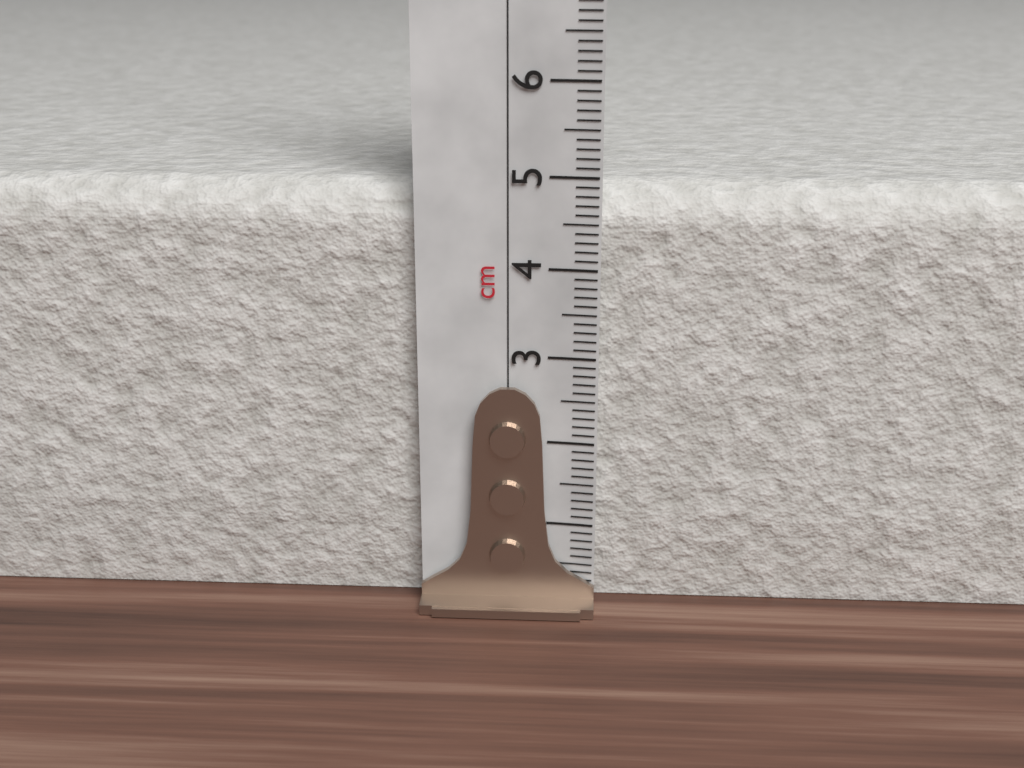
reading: 4.9 cm
